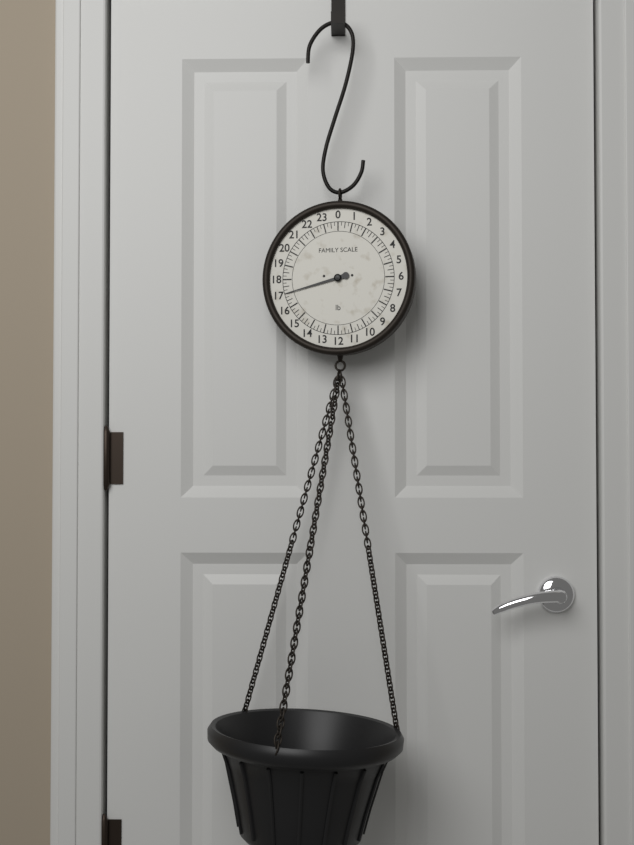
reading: 17.00 lb
